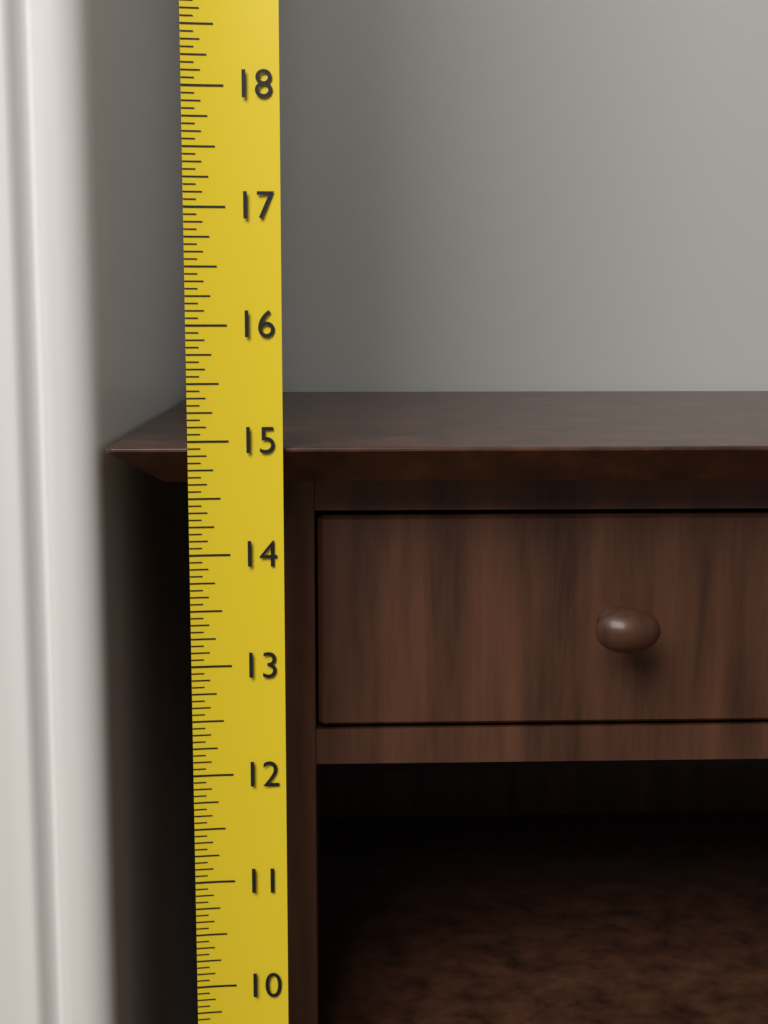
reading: 14.9375 (no unit)
